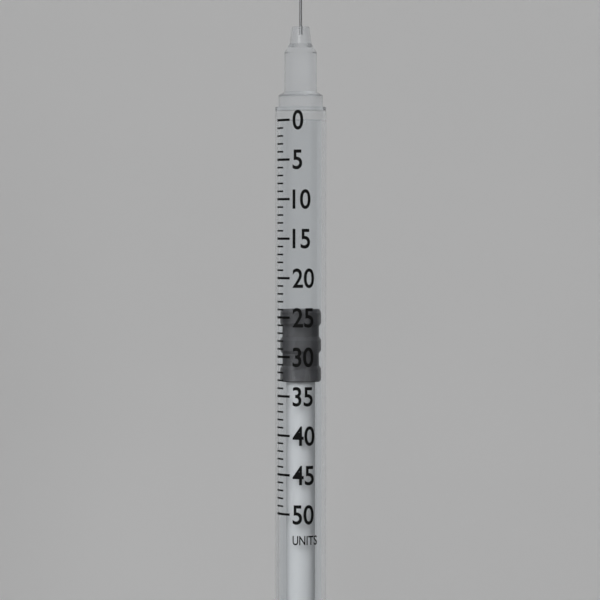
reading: 24 units
